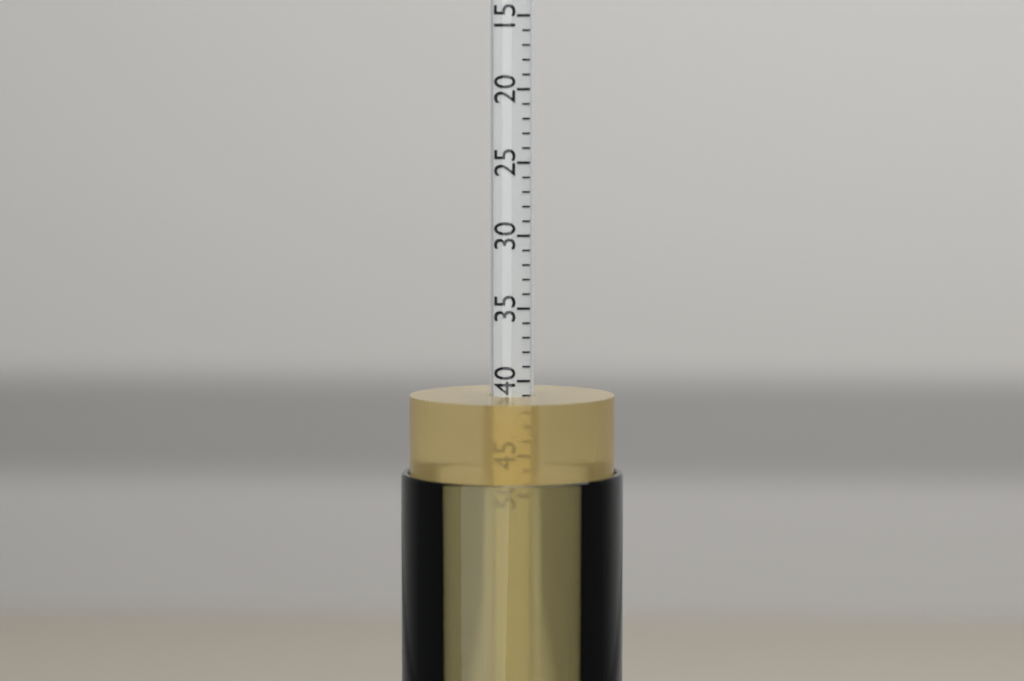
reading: 41 (no unit)
